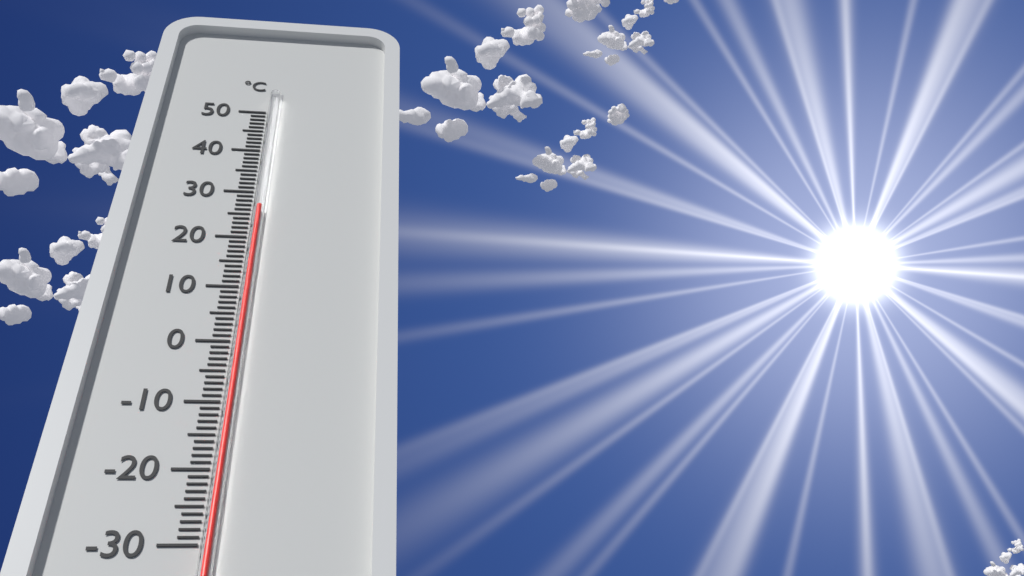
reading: 26 °C
